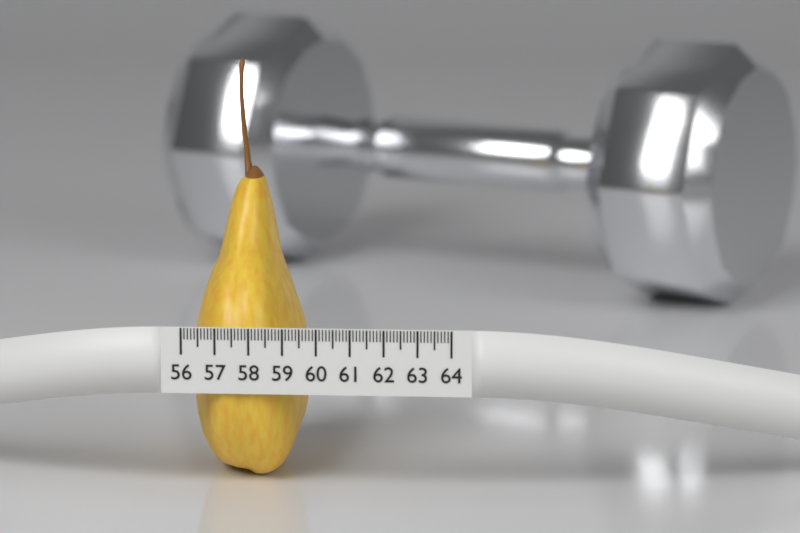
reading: 59.5 (no unit)
